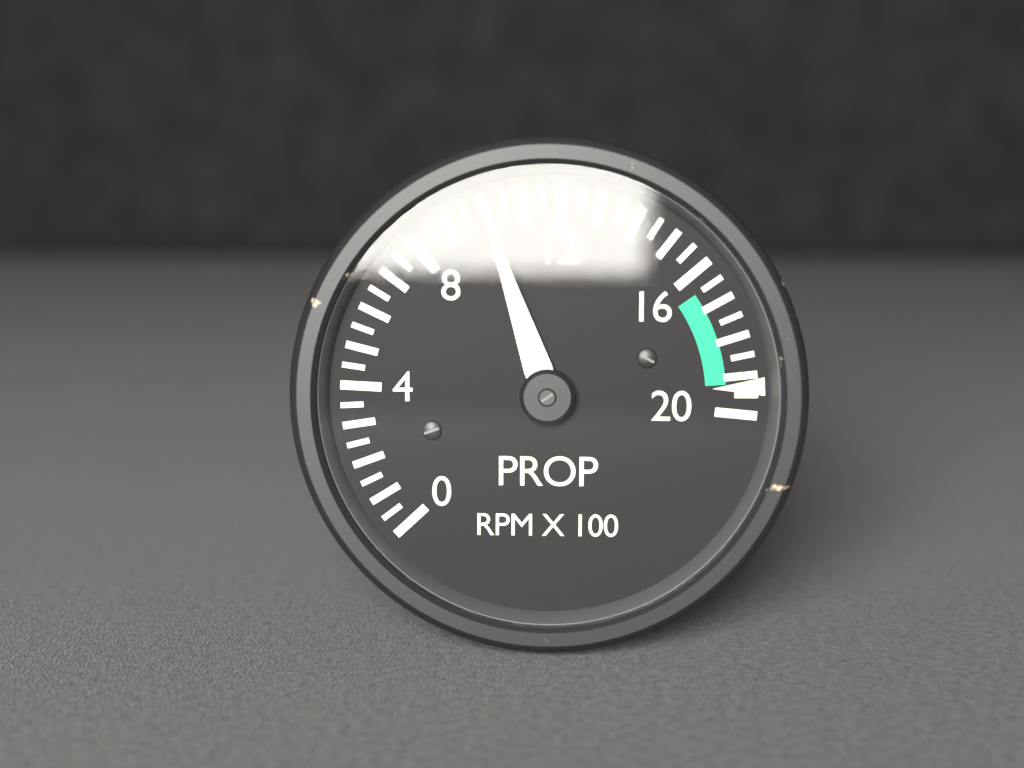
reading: 10.0 RPM X 100
